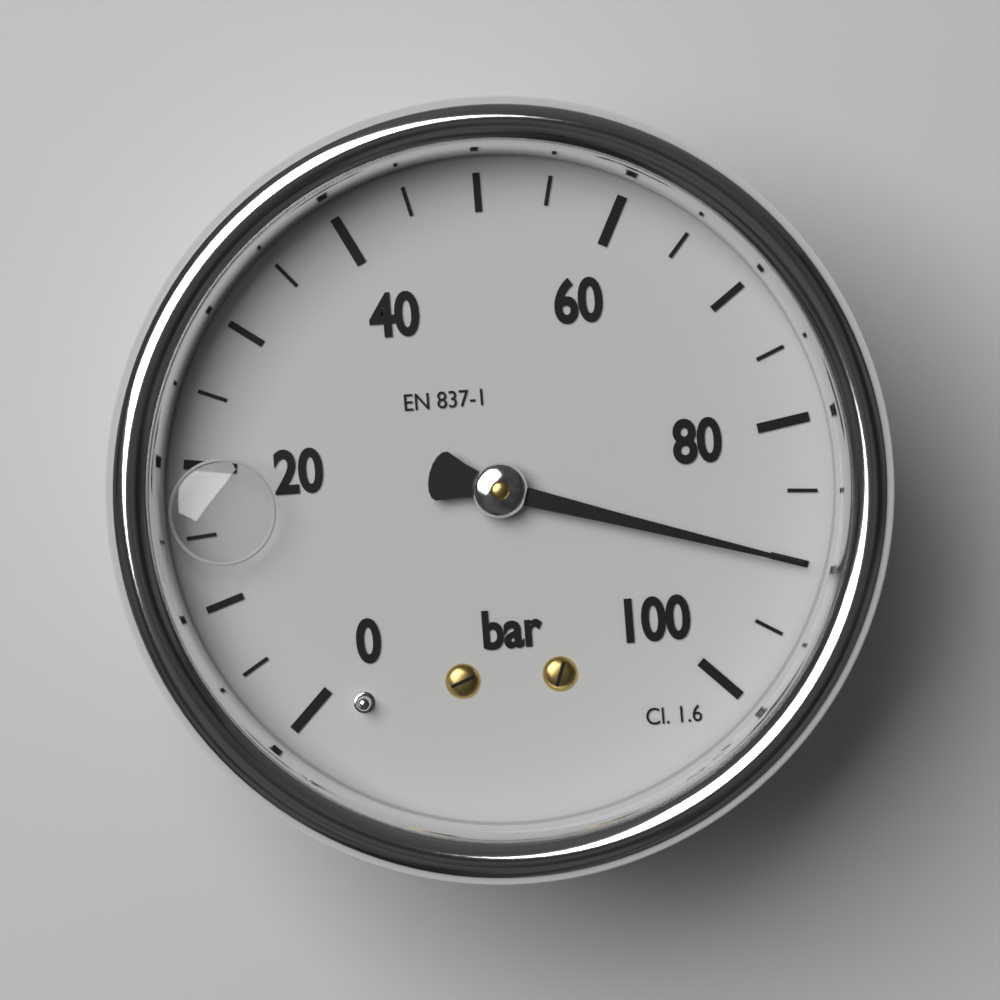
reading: 90 bar
